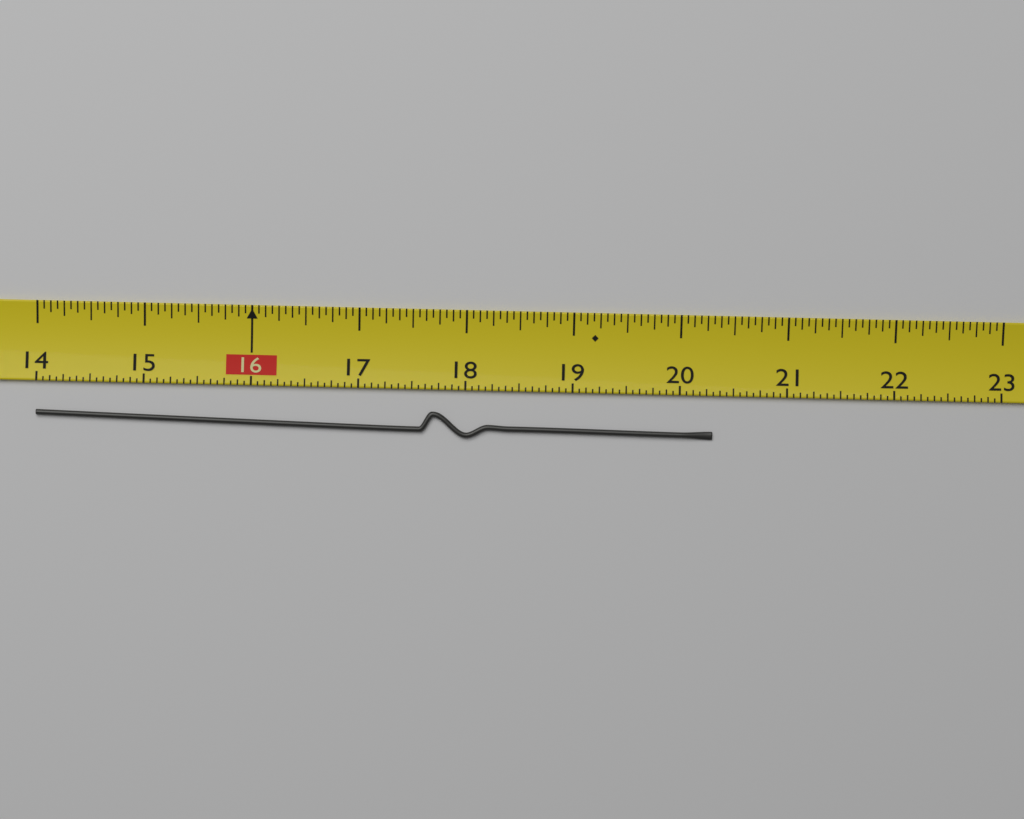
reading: 20.3125 (no unit)
